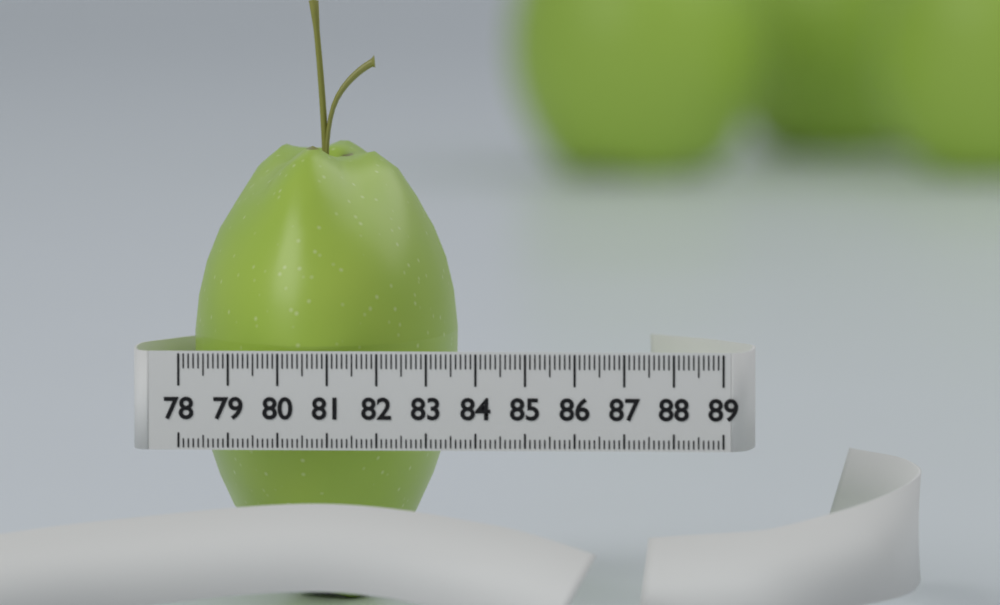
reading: 83.4 (no unit)
